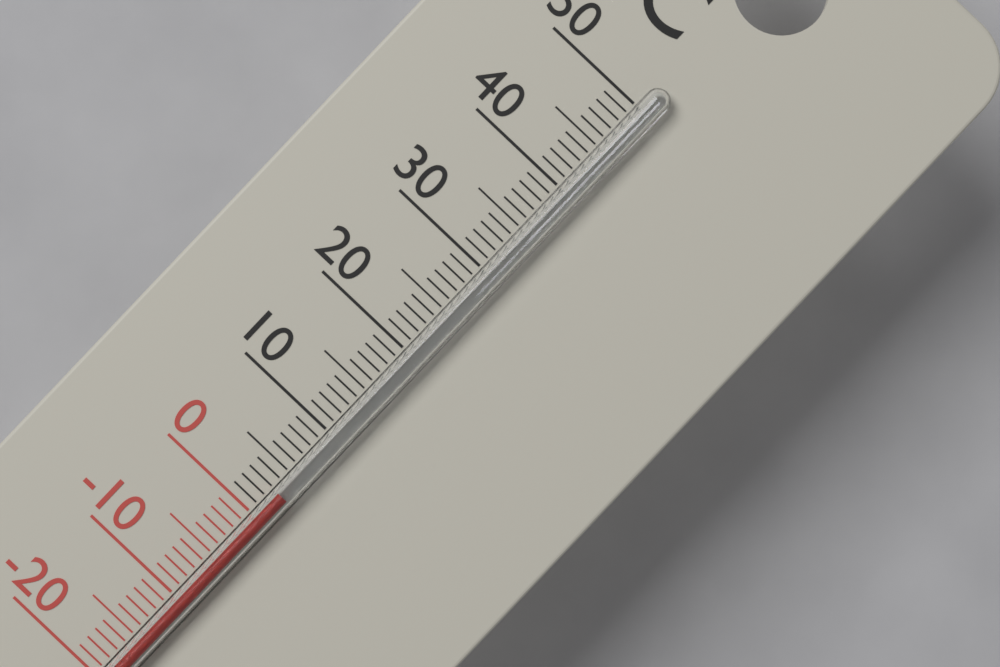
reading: 3 °C
